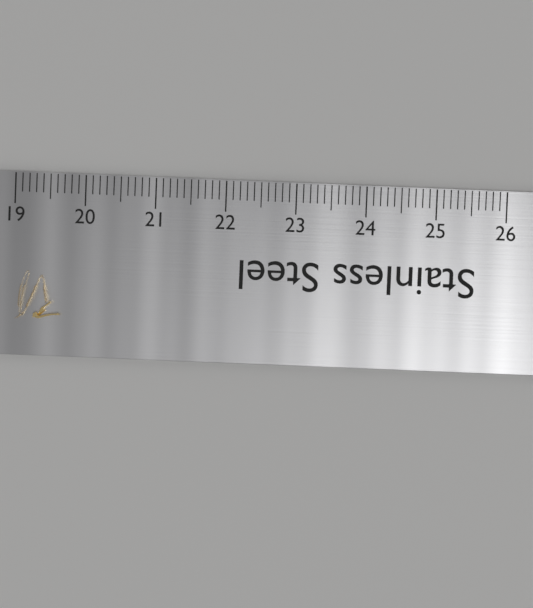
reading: 19.7 (no unit)
